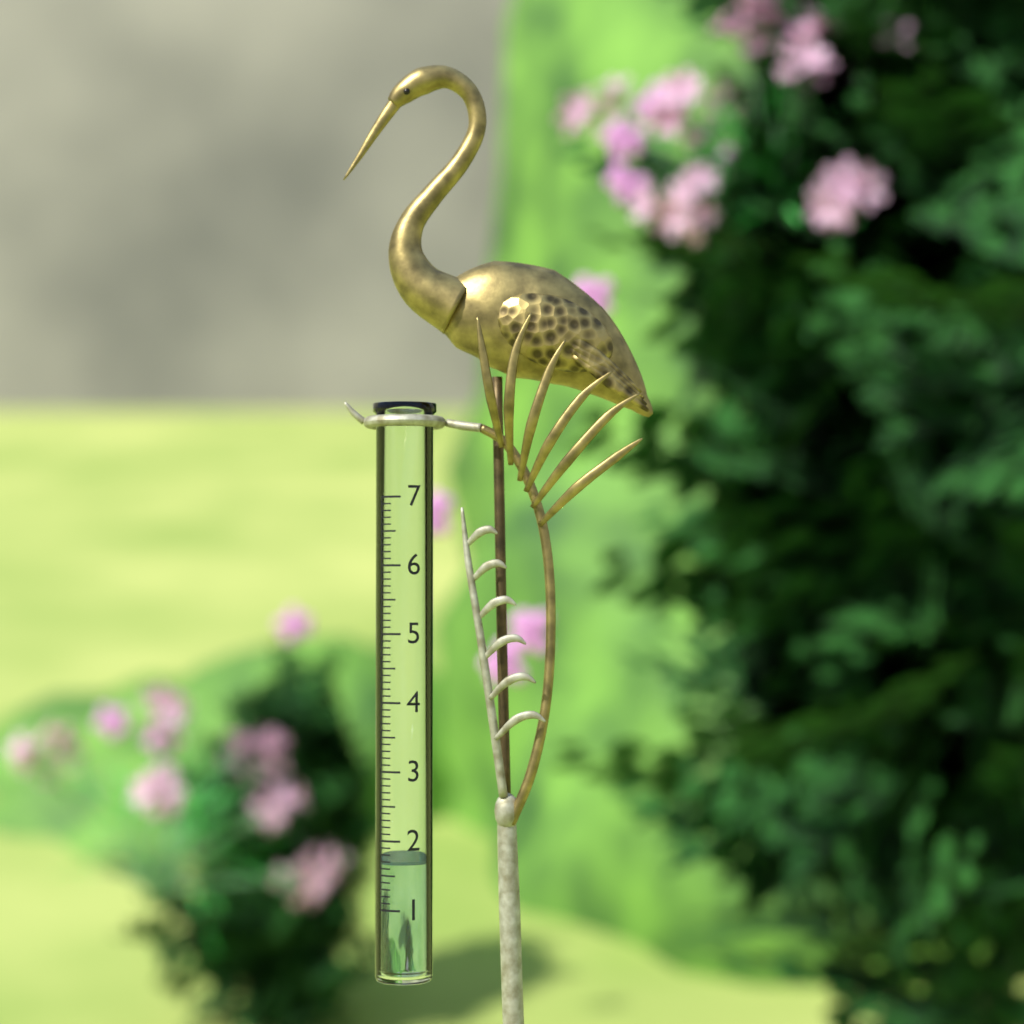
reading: 1.7 (no unit)
